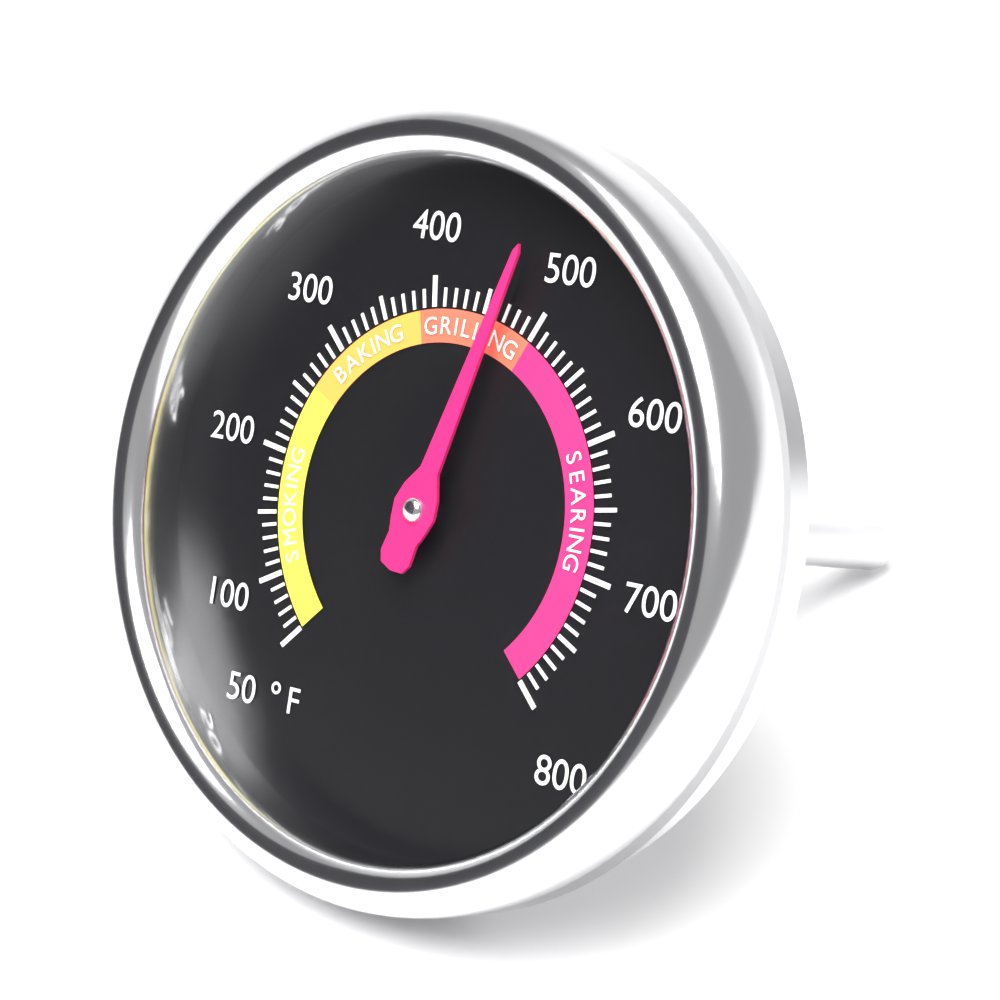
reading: 470 °F
